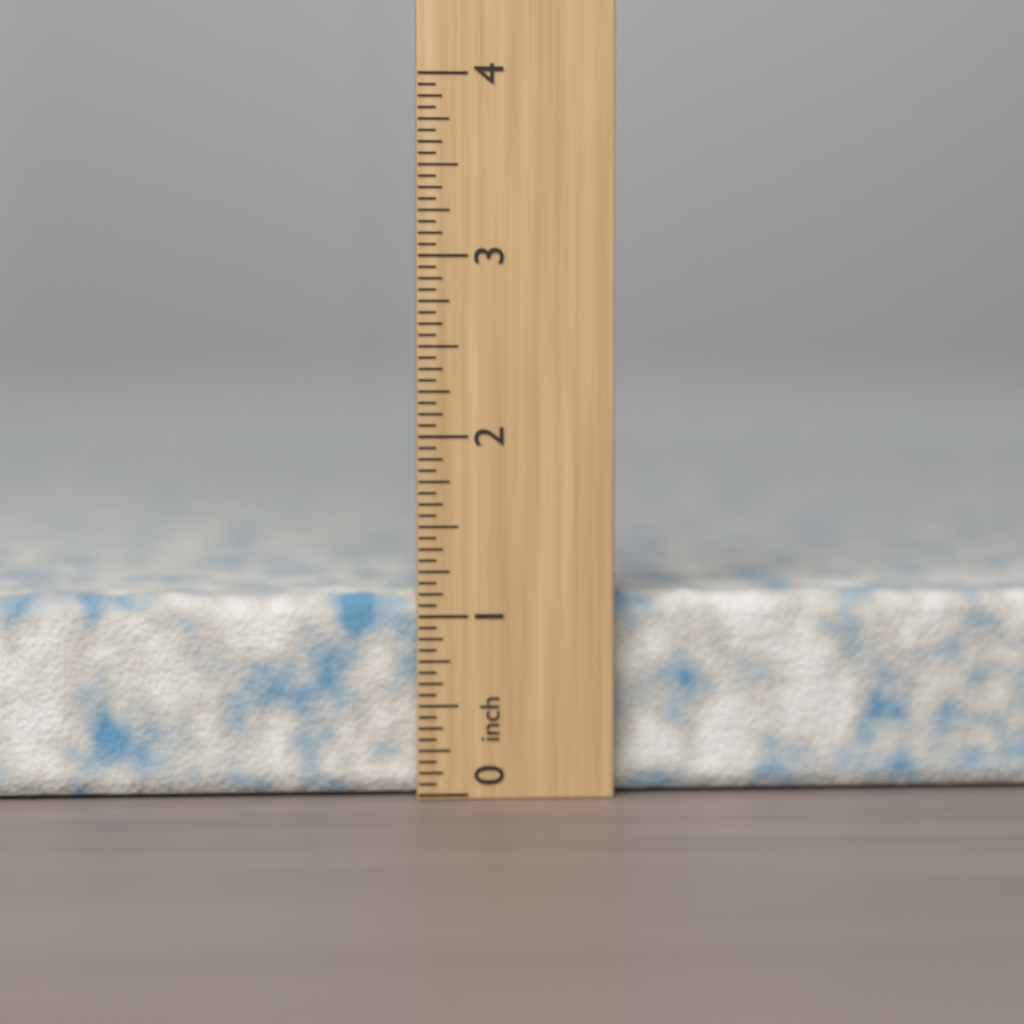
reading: 1.1250 inch
